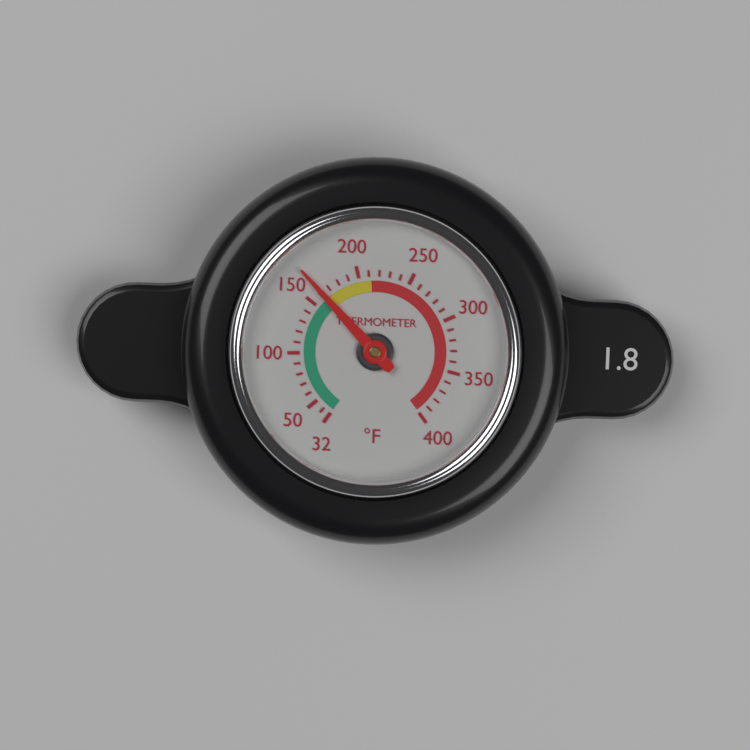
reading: 162 °F
